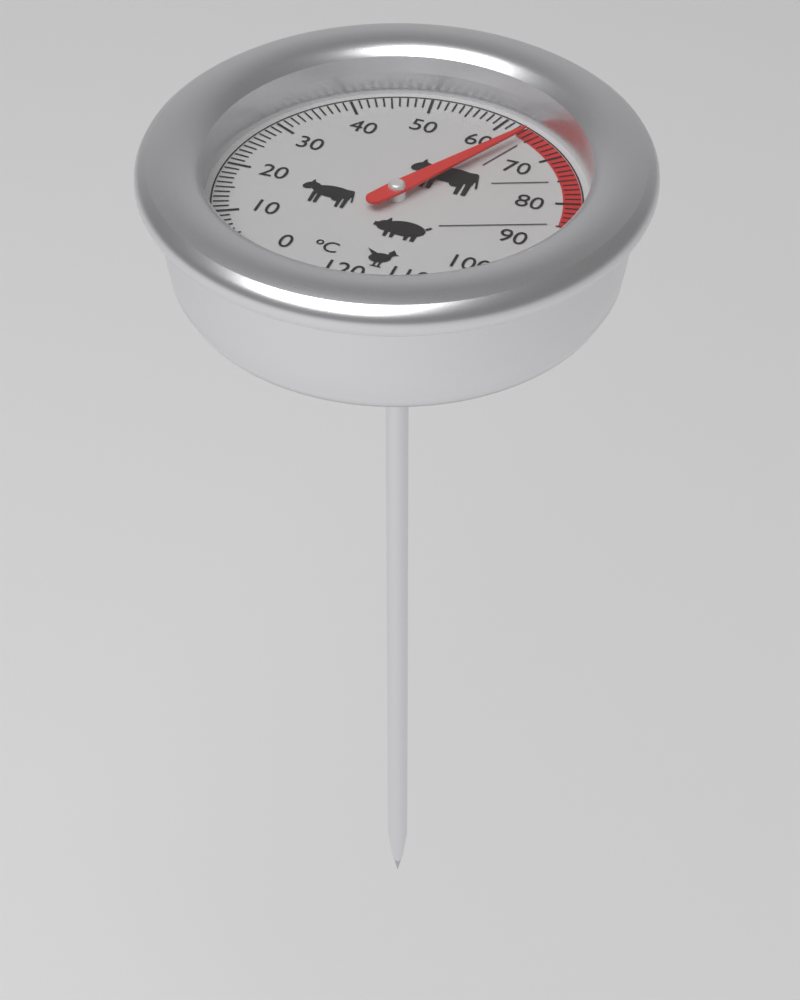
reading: 64 °C
